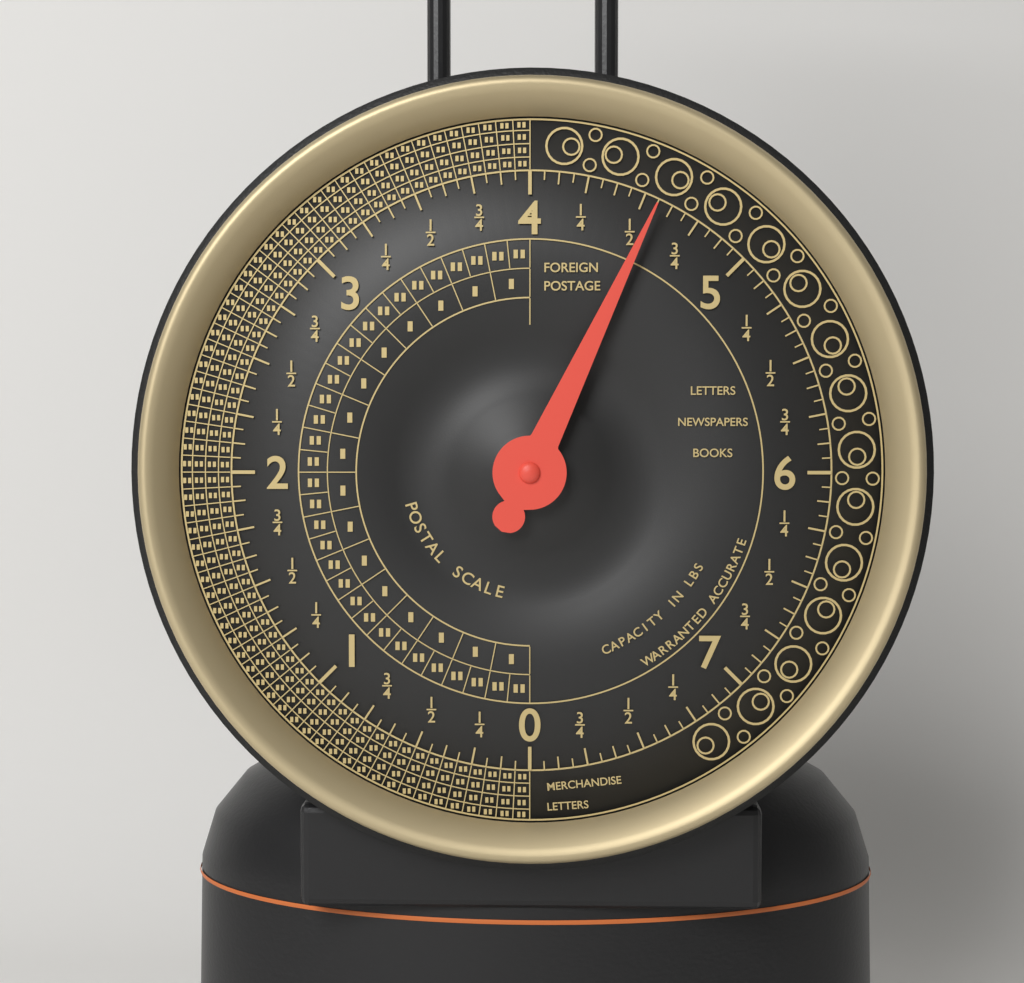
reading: 4.5625 lbs
